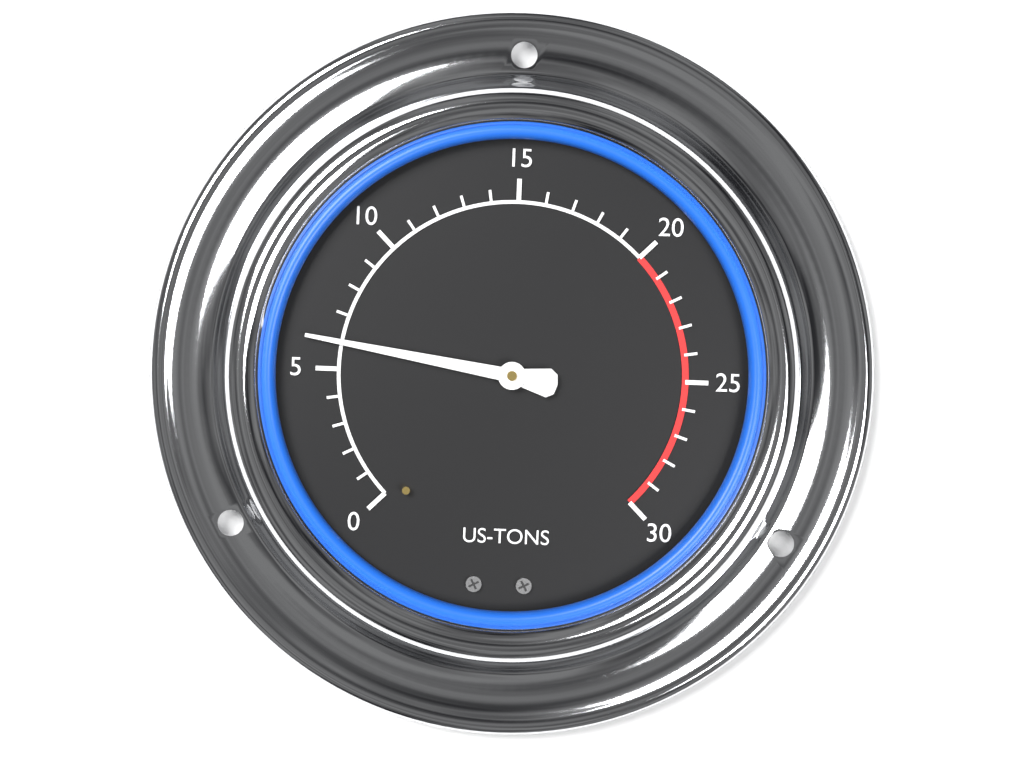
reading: 6 US-TONS
